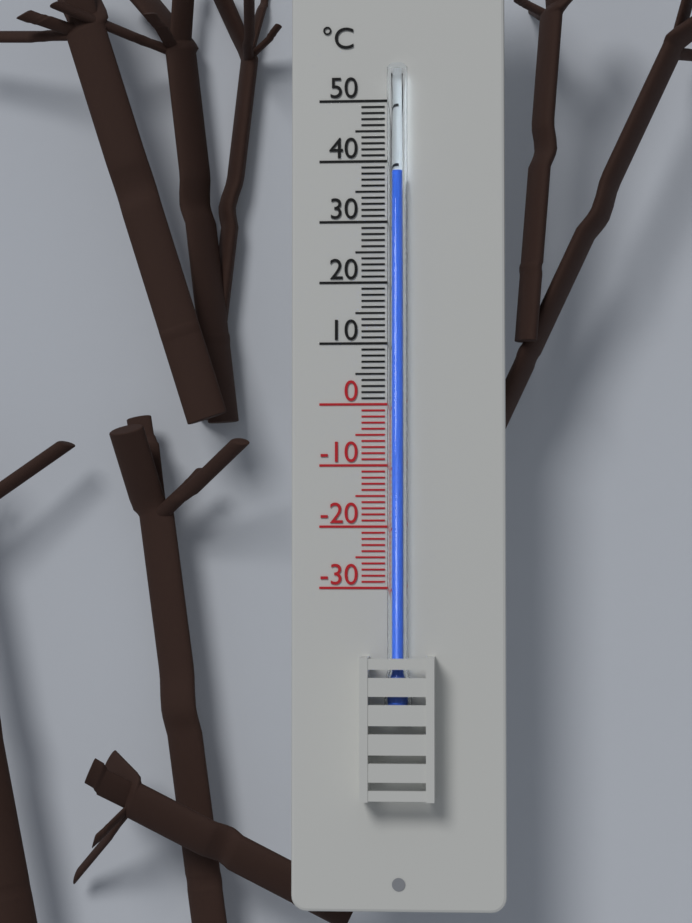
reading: 38 °C
